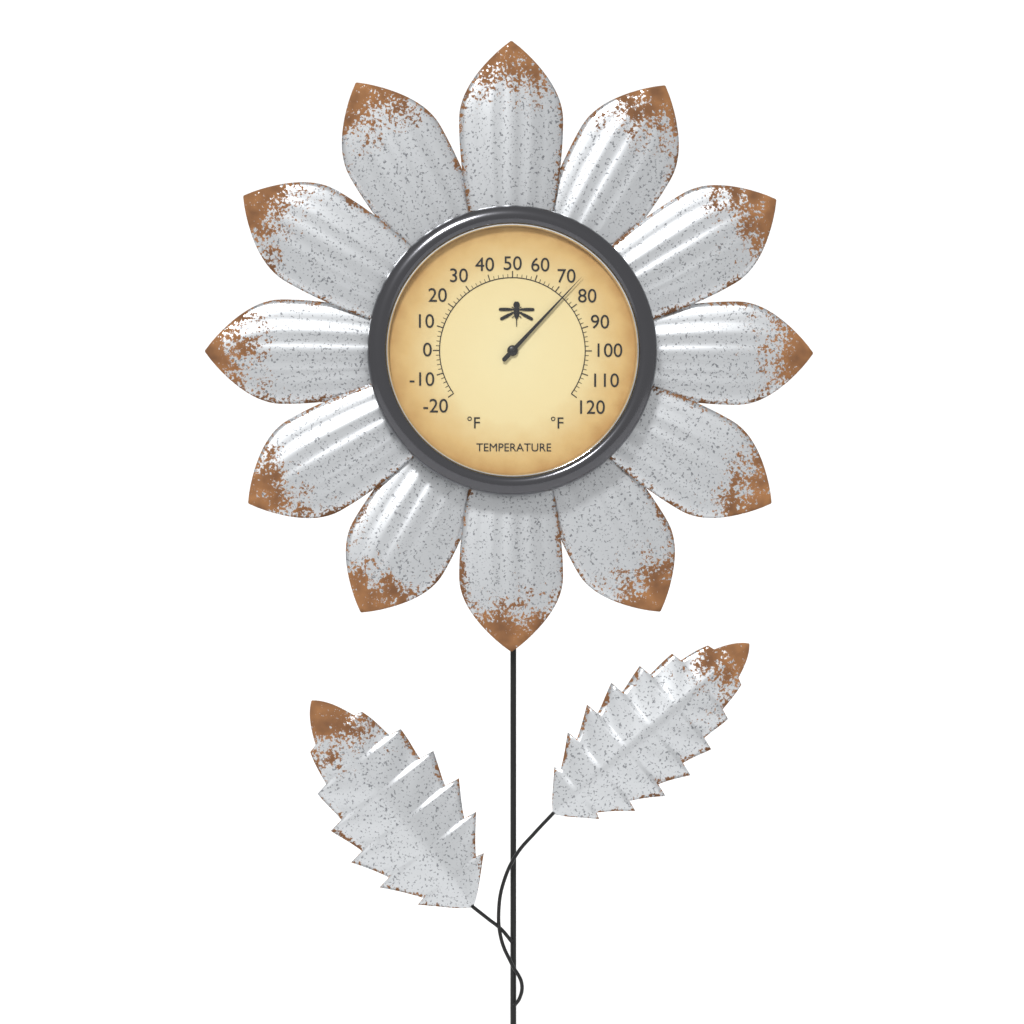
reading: 74 °F
